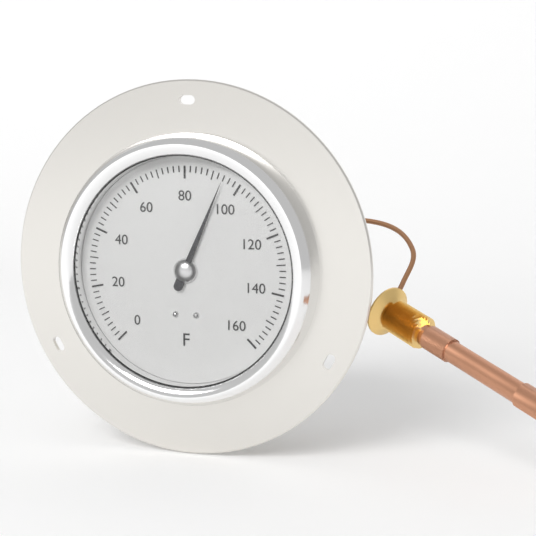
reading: 94 °F
